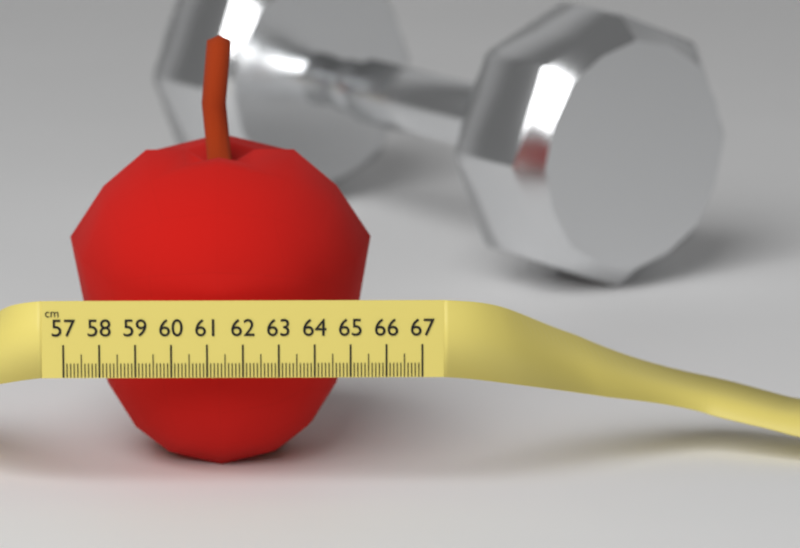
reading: 65.6 cm
